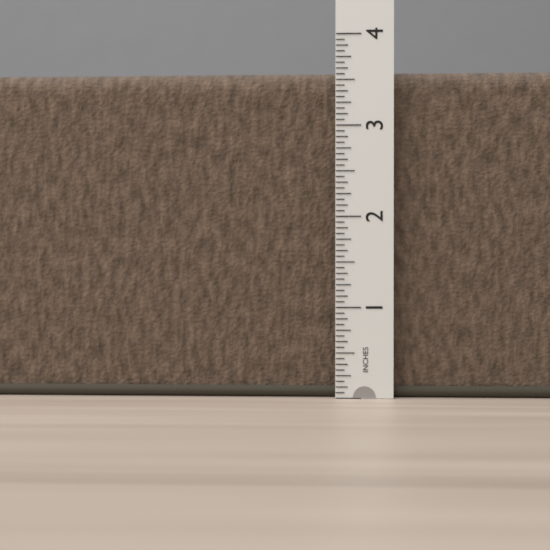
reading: 3.6250 in
